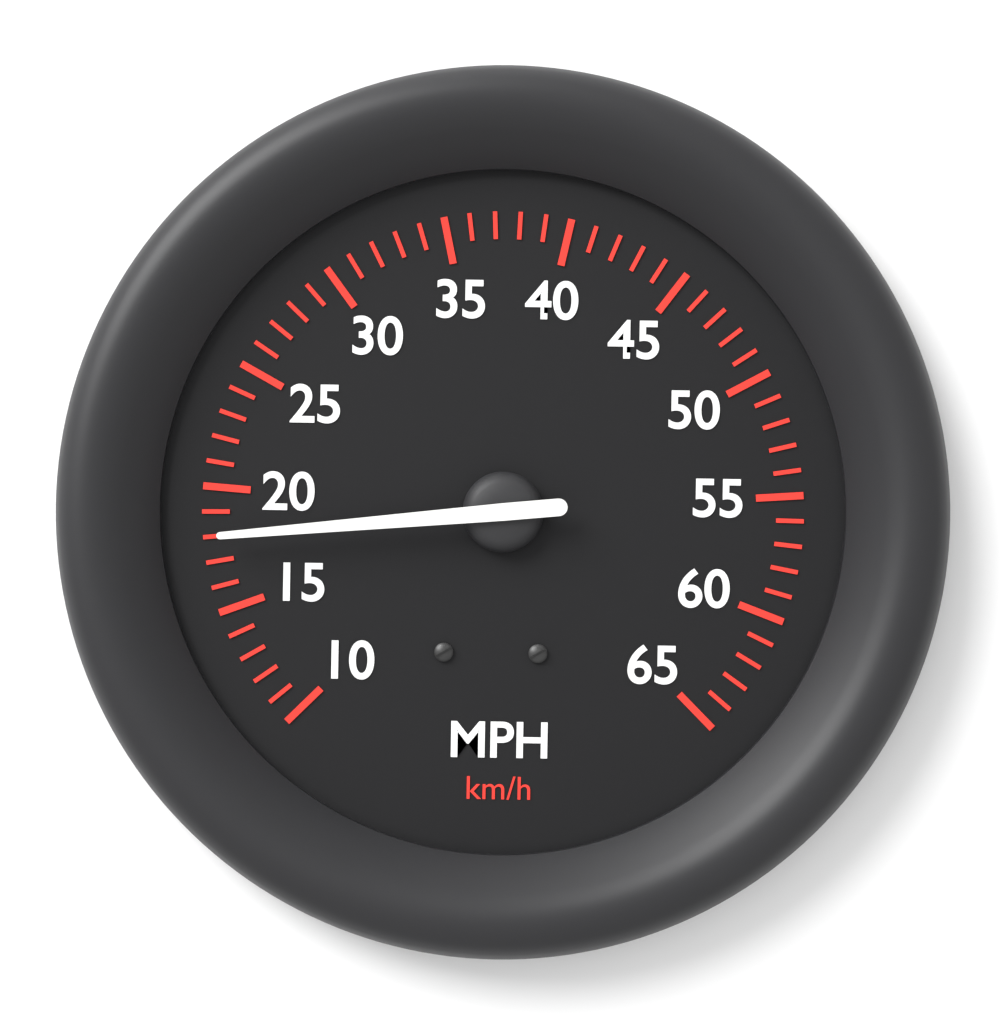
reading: 18 mph
